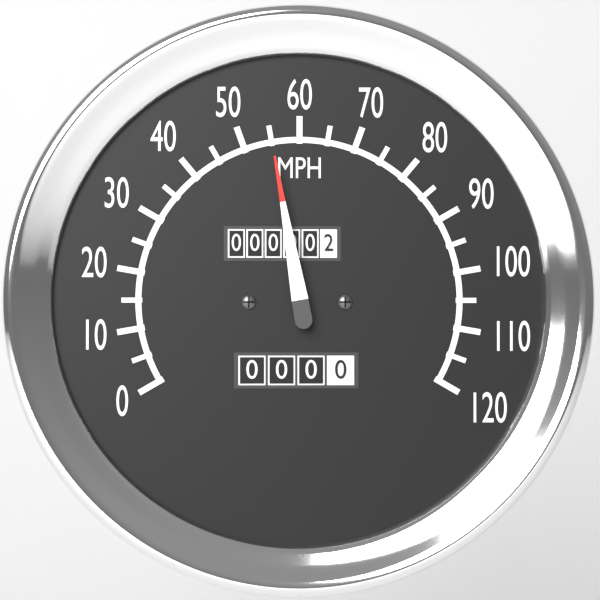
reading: 55 MPH
